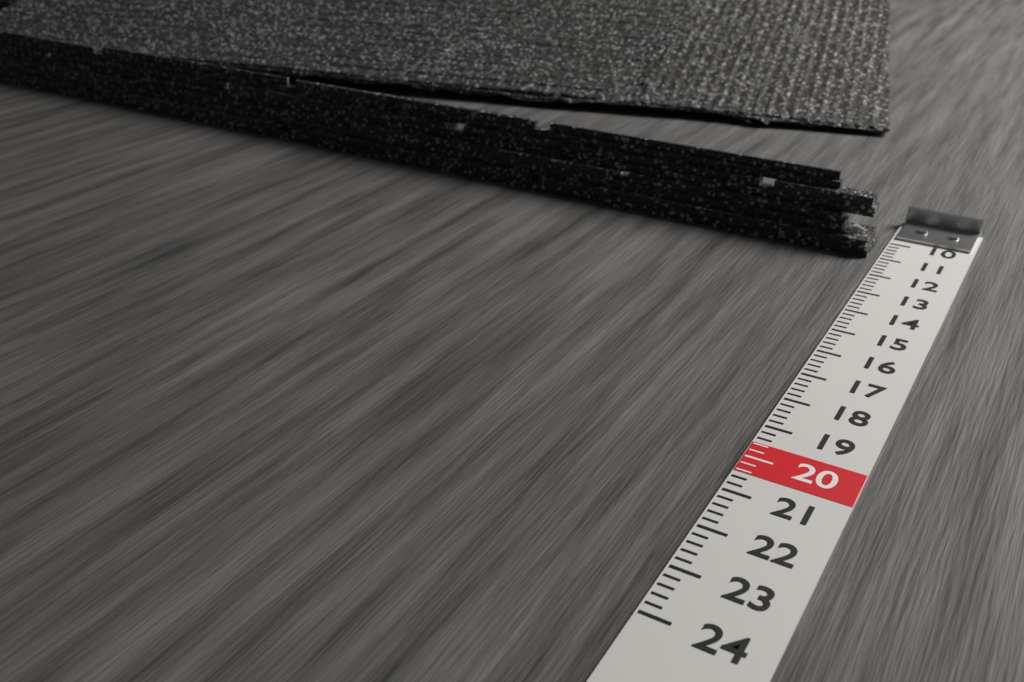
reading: 11.0 (no unit)
